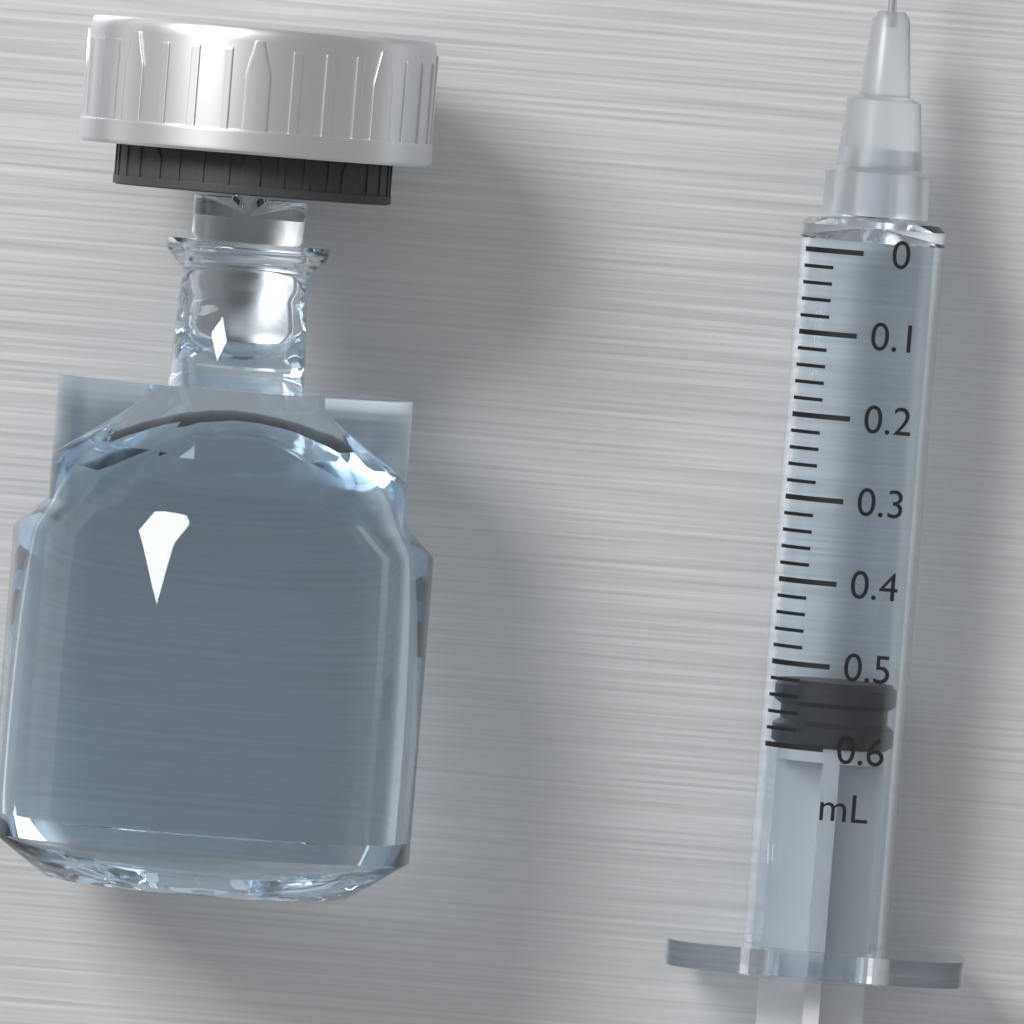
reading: 0.52 mL
